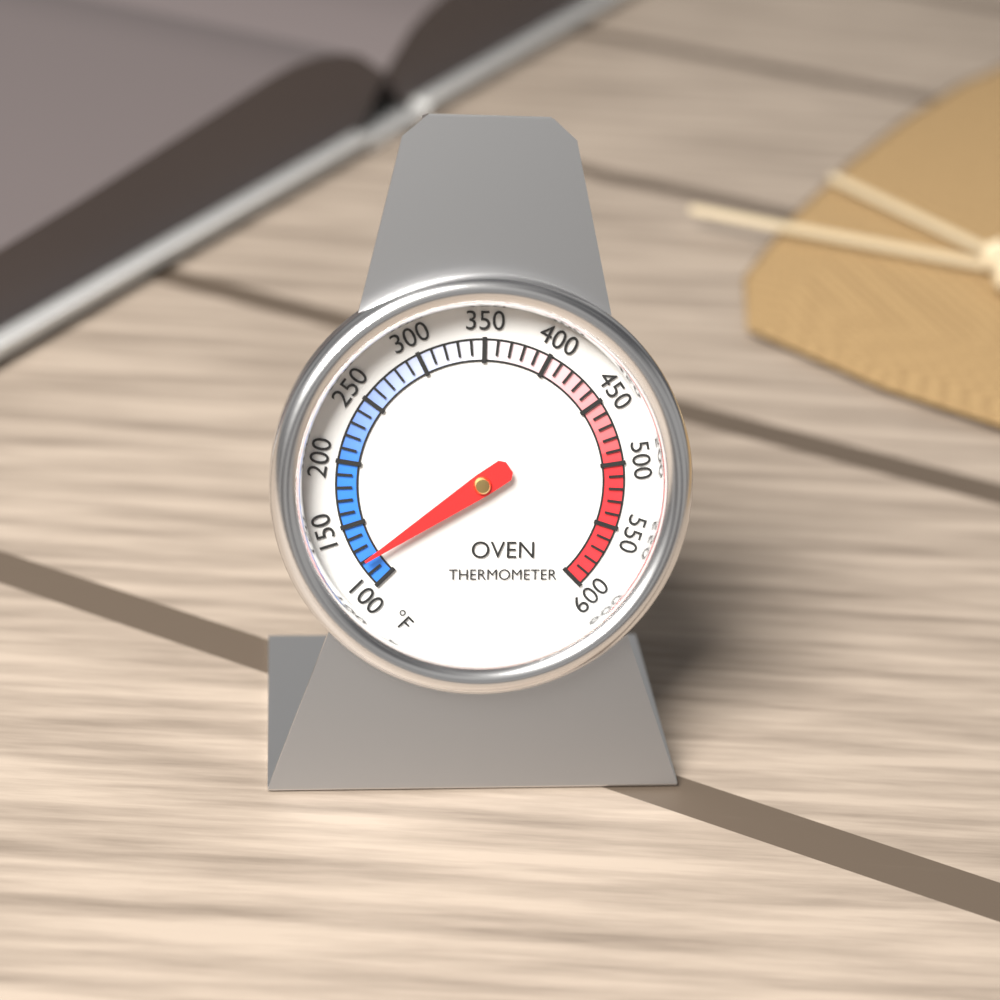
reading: 120 °F
